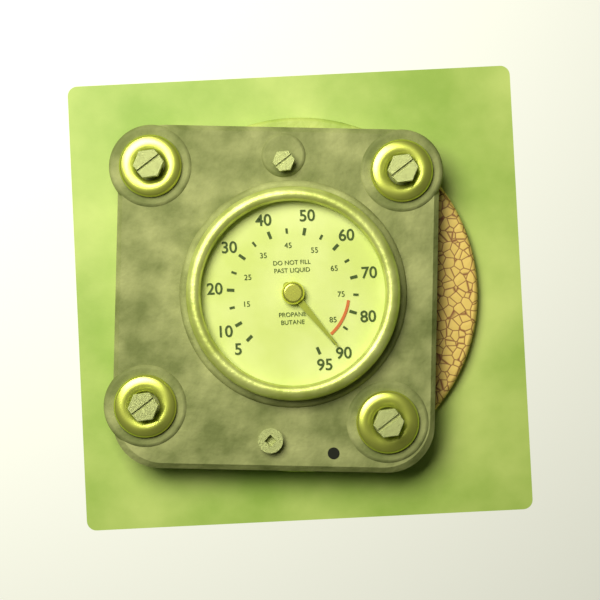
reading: 90 (no unit)
